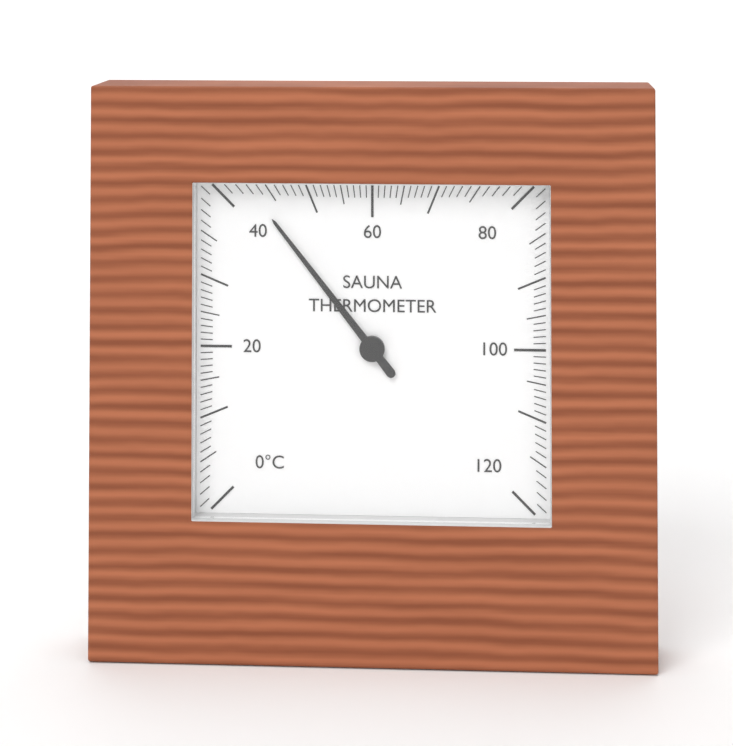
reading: 43 °C
